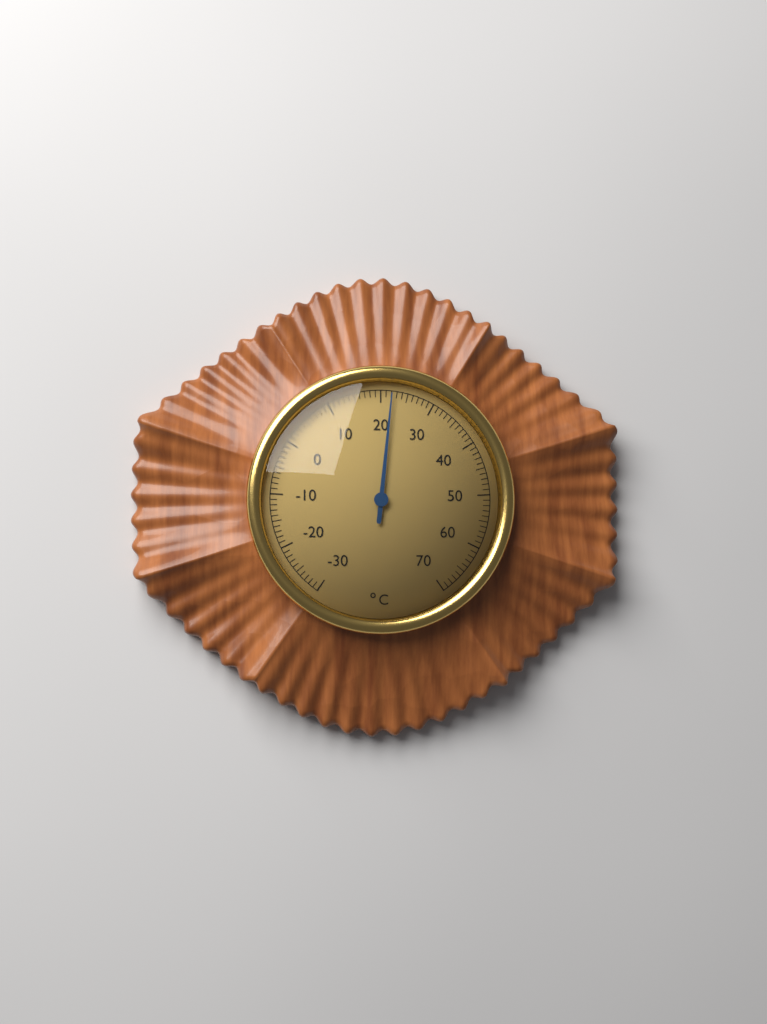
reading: 22 °C
